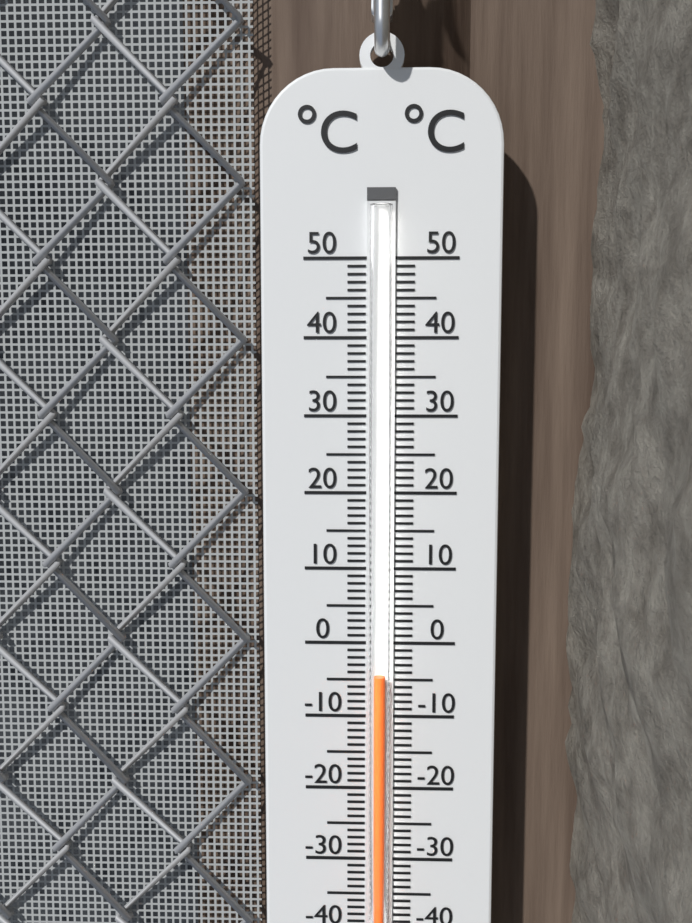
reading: -4 °C
